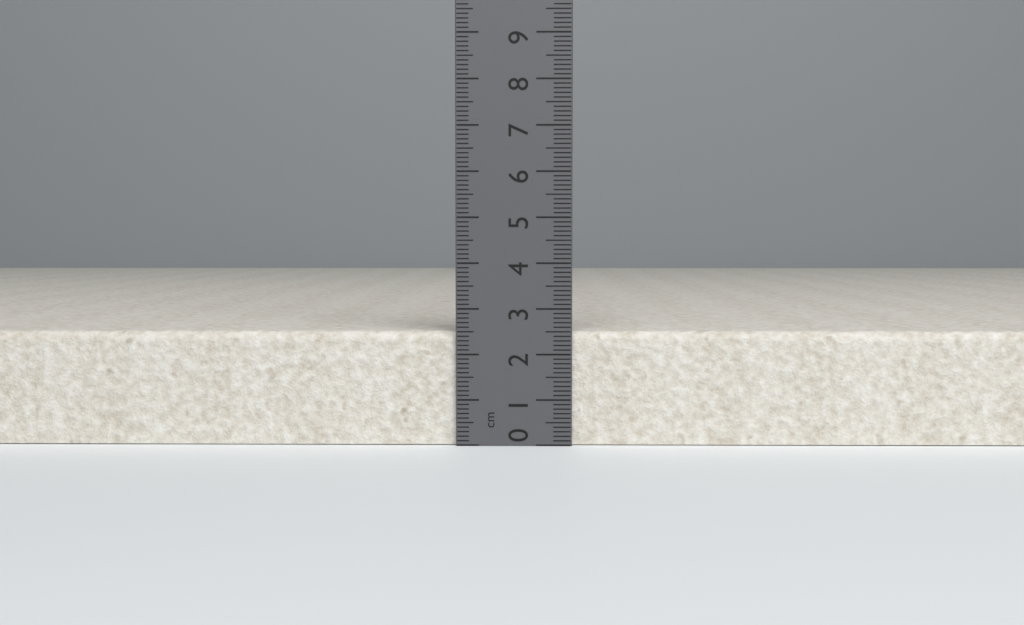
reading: 2.5 cm
